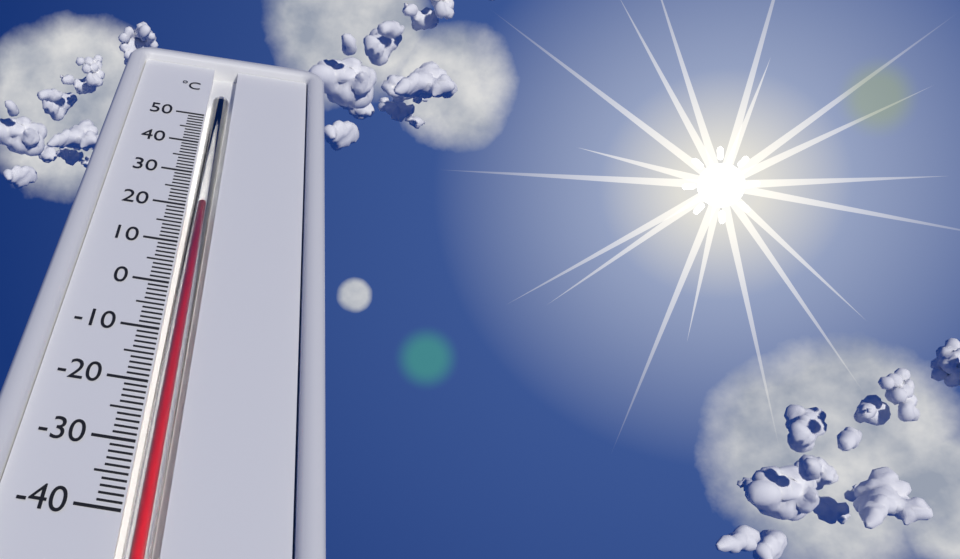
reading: 21 °C
